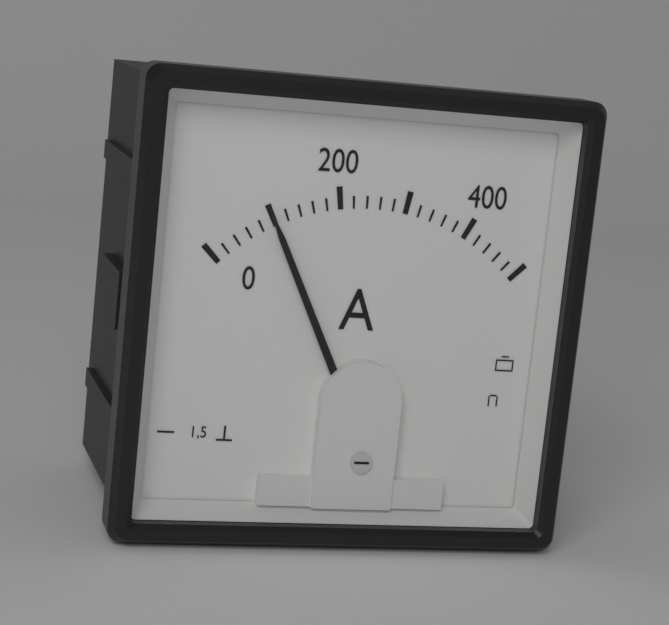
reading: 100 A
